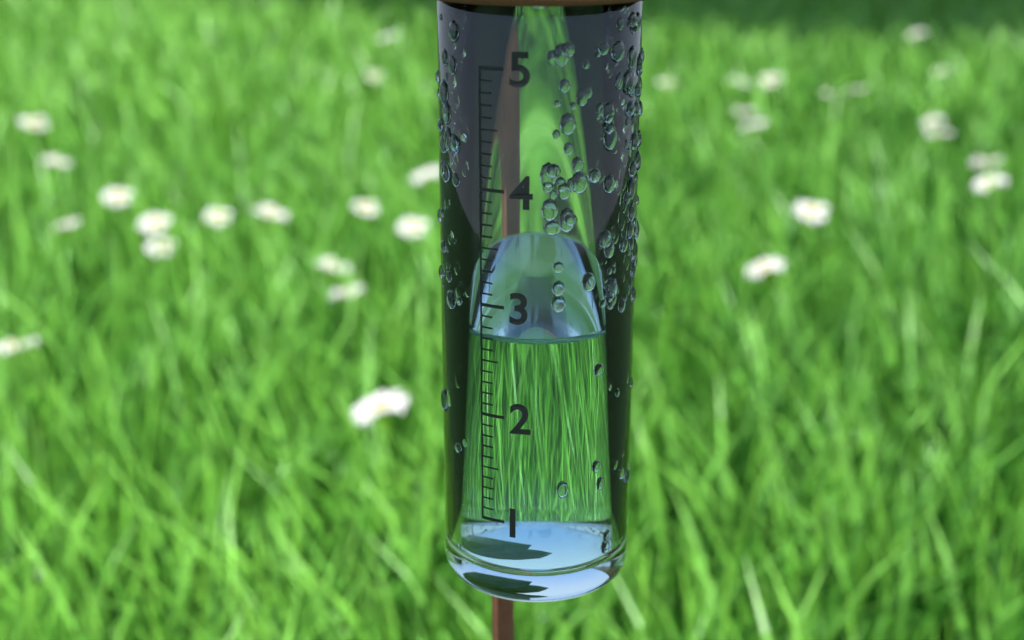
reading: 2.7 (no unit)
